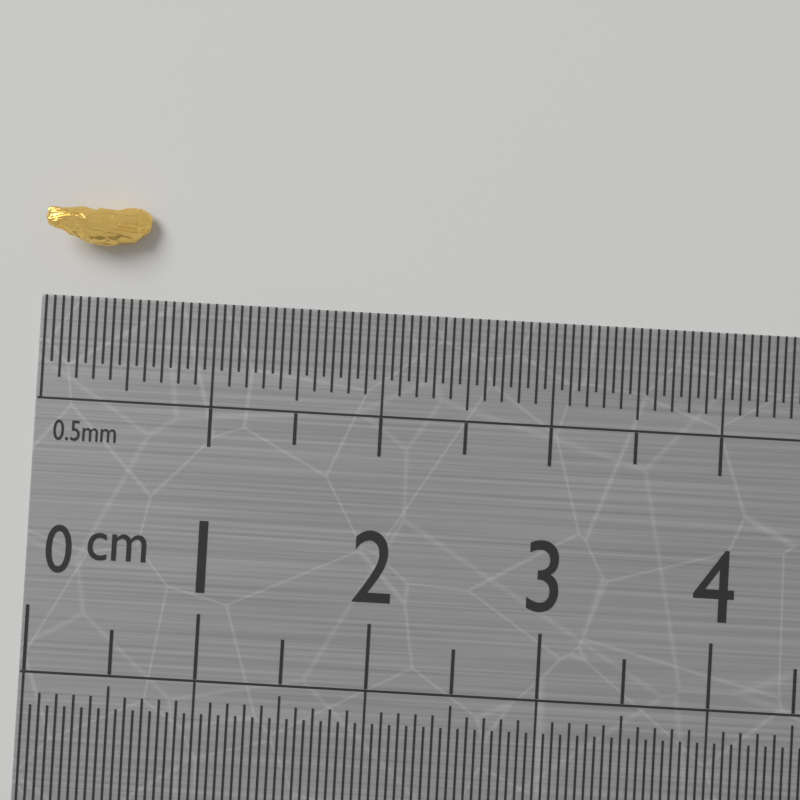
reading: 0.60 cm
